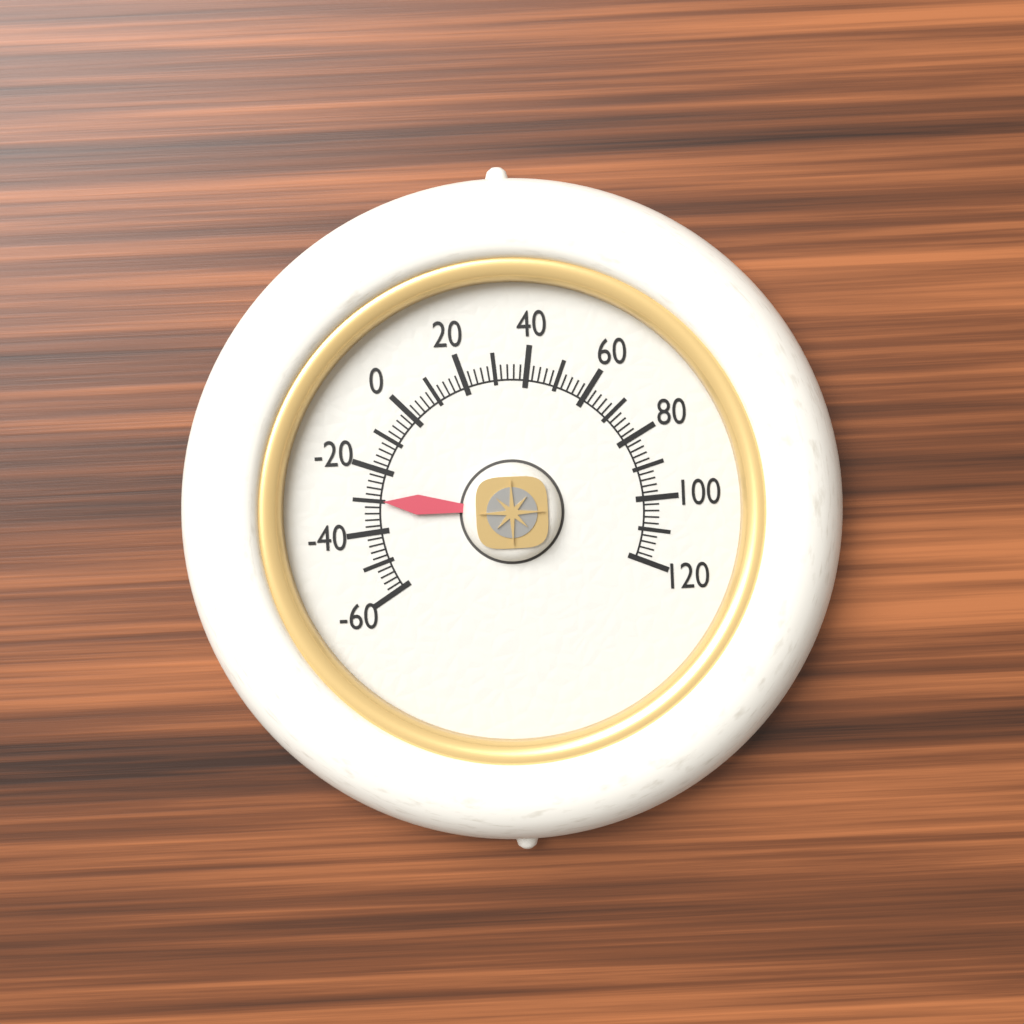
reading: -30 (no unit)
